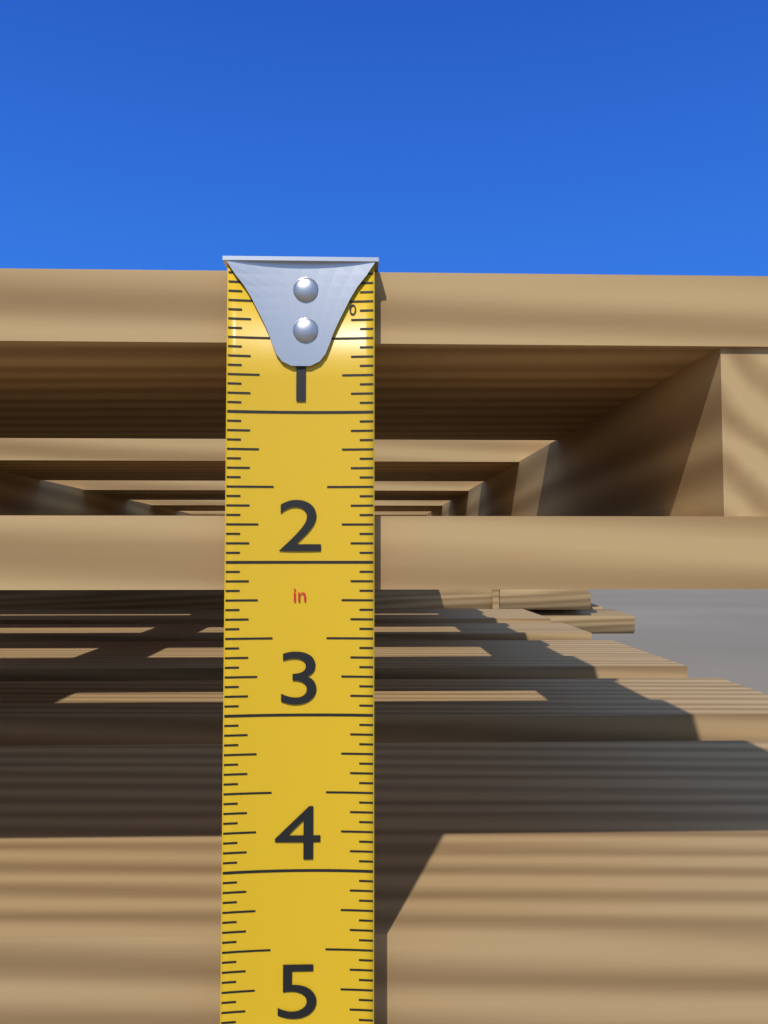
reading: 2.1875 in
